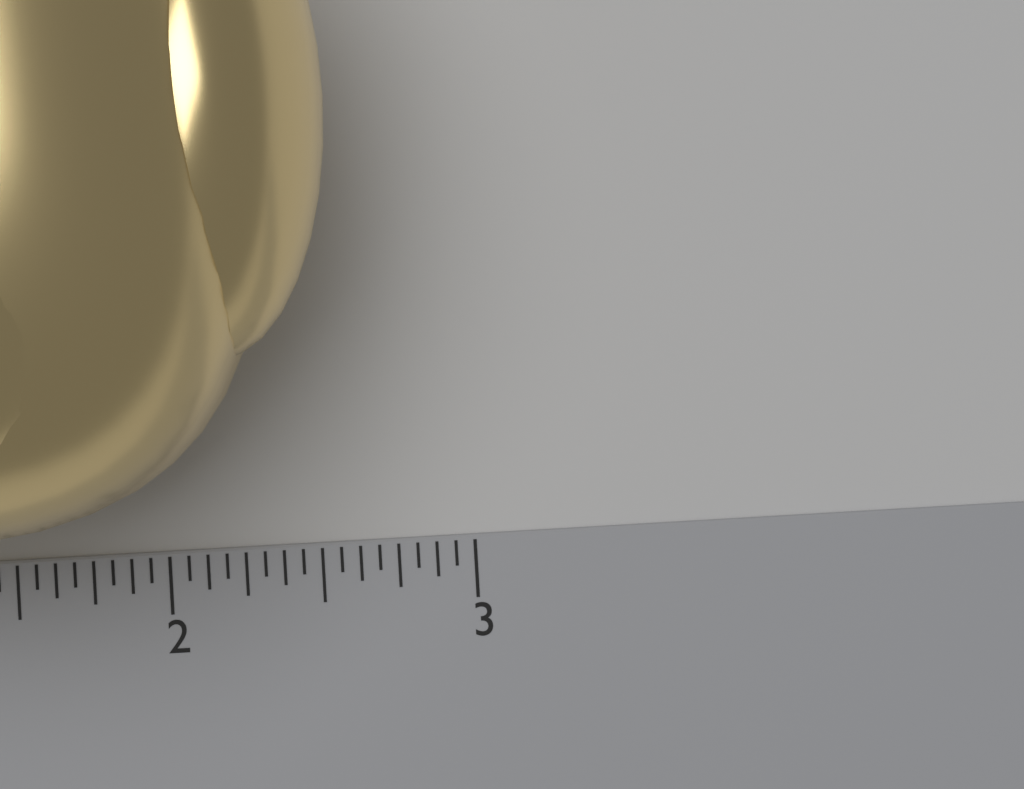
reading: 2.6250 inch
